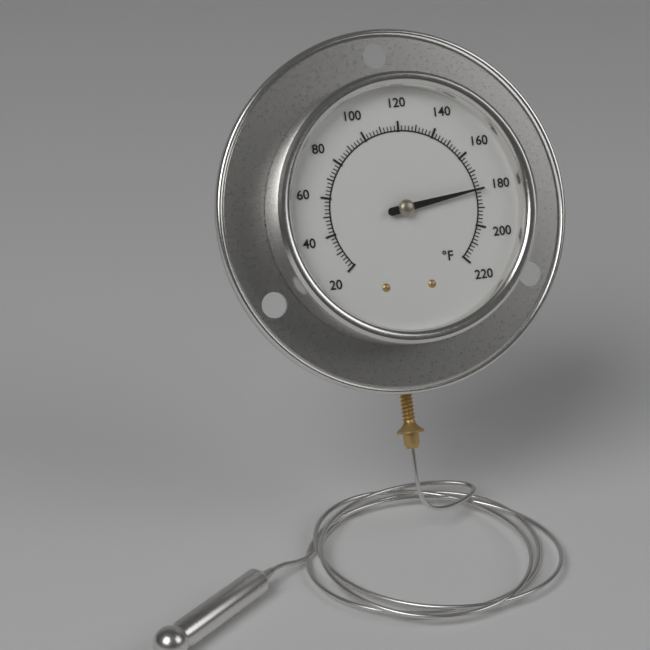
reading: 180 °F
